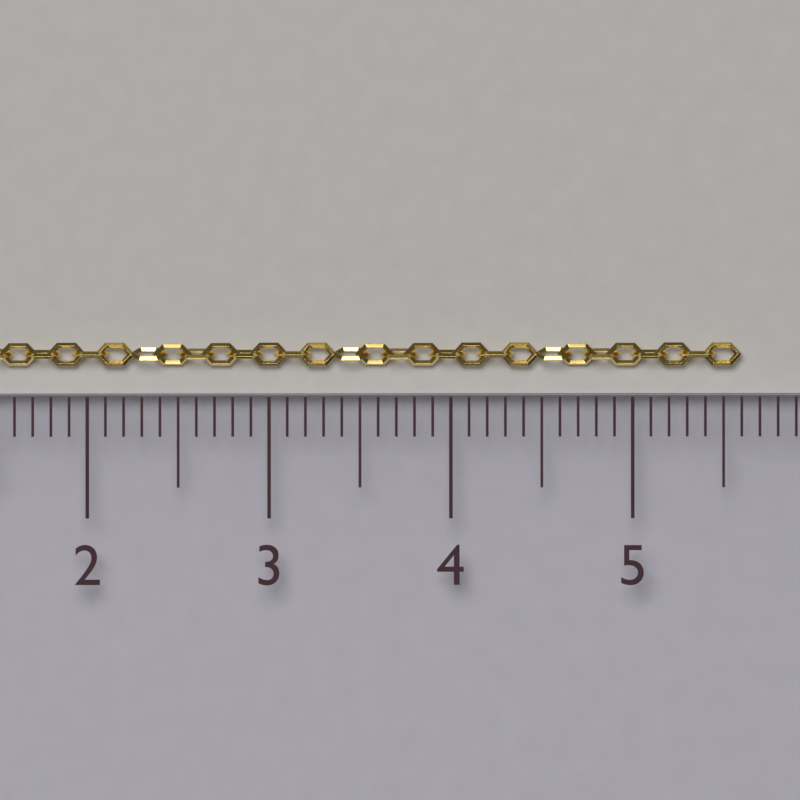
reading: 5.6 cm
